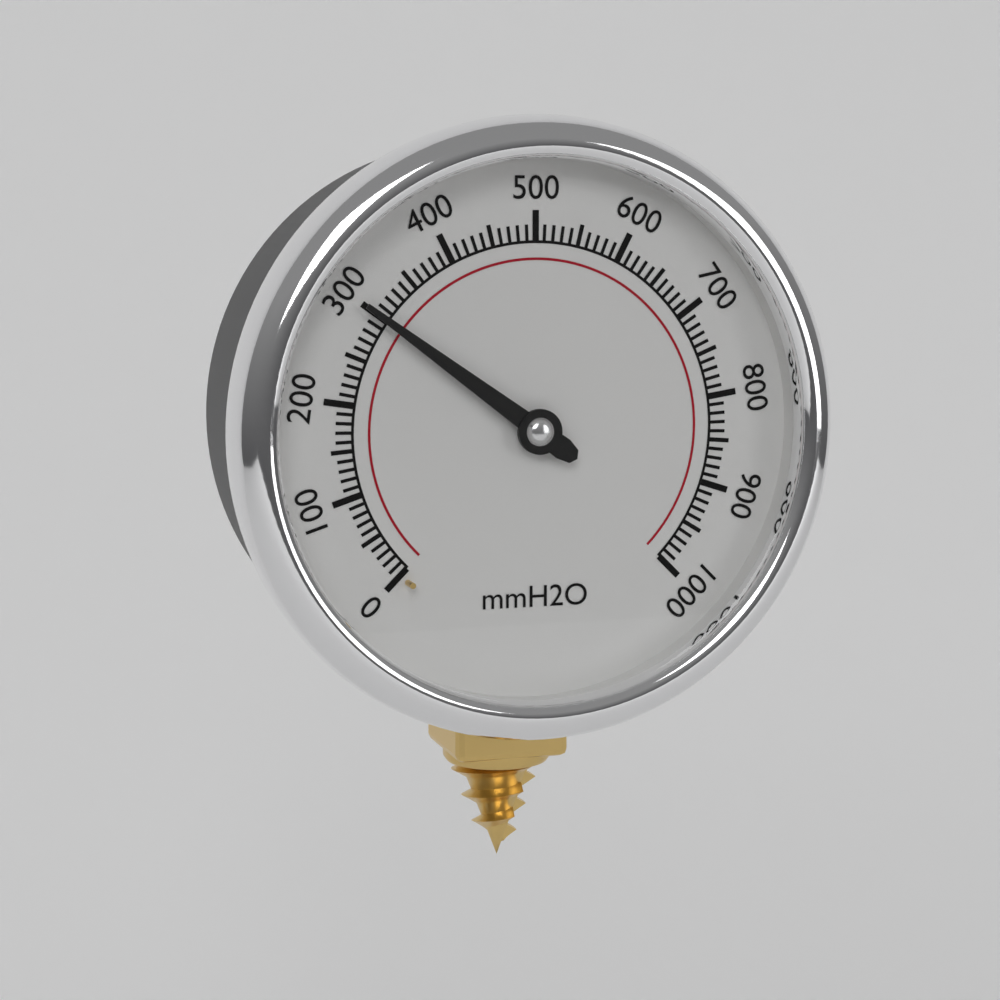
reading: 300 mmH2O
